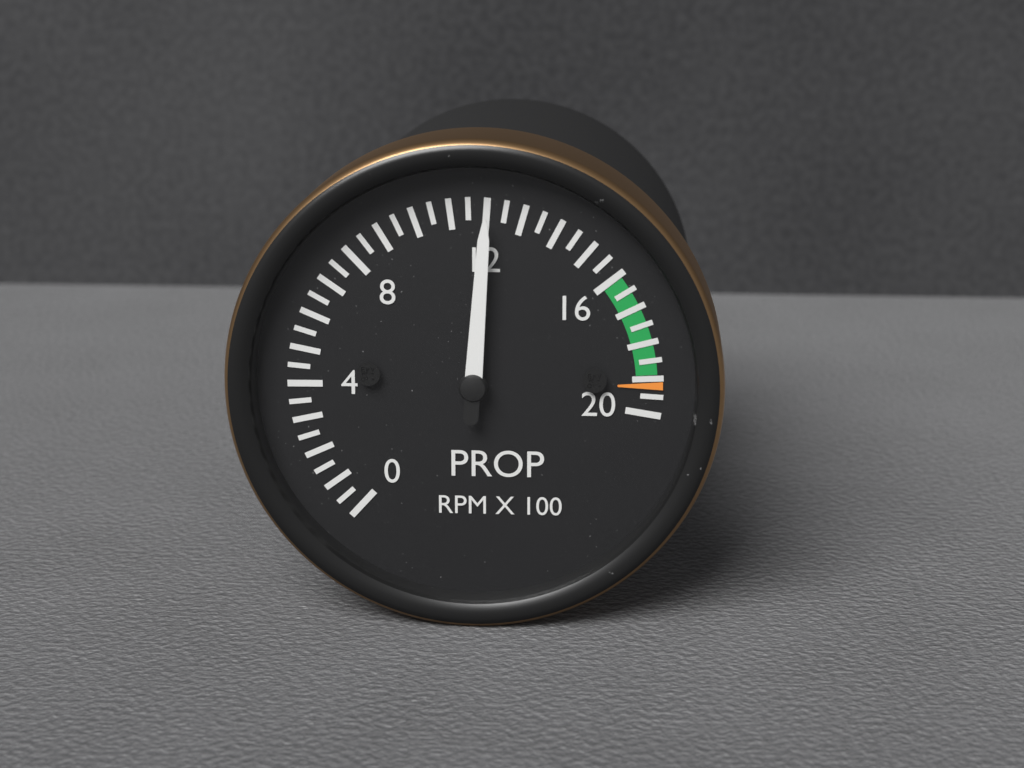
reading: 12.0 RPM X 100
